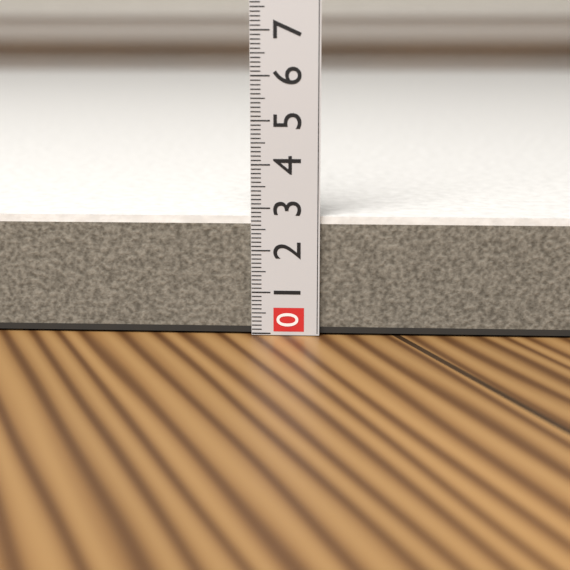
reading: 2.8 (no unit)
